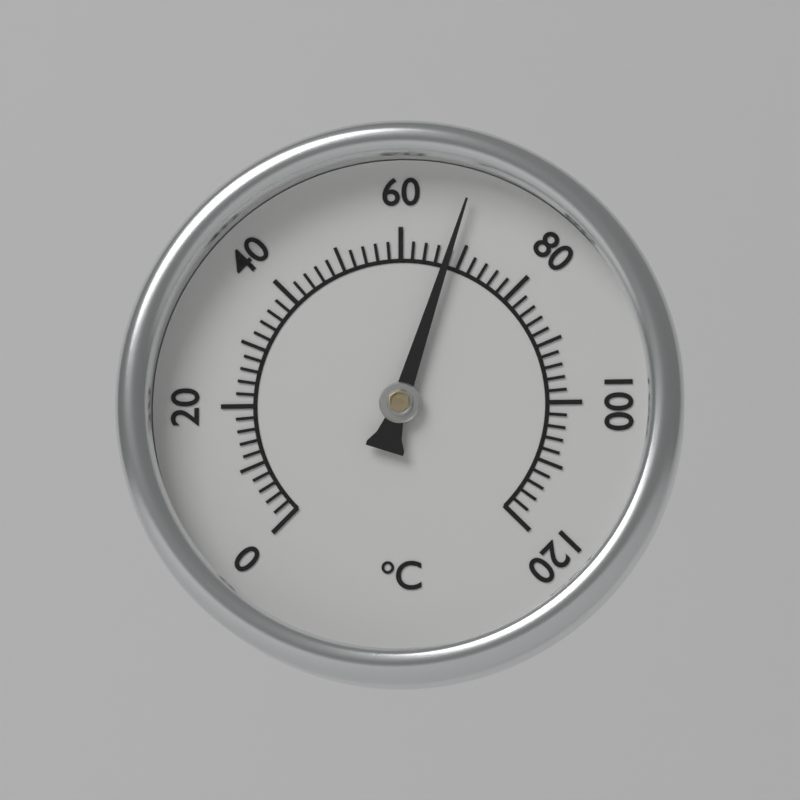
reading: 68 °C
